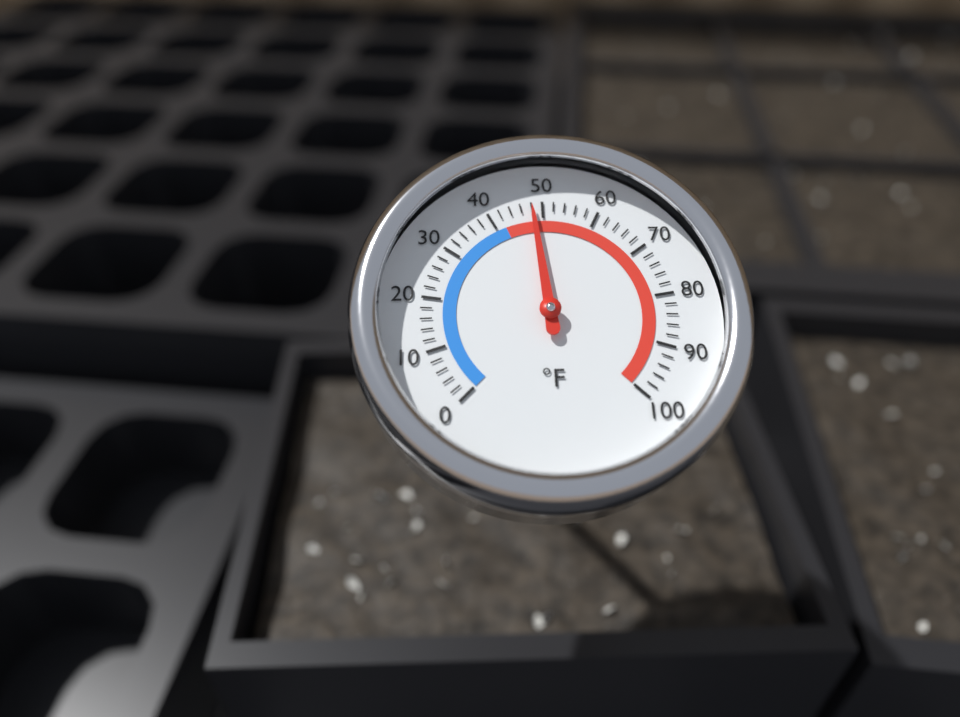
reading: 48 °F
